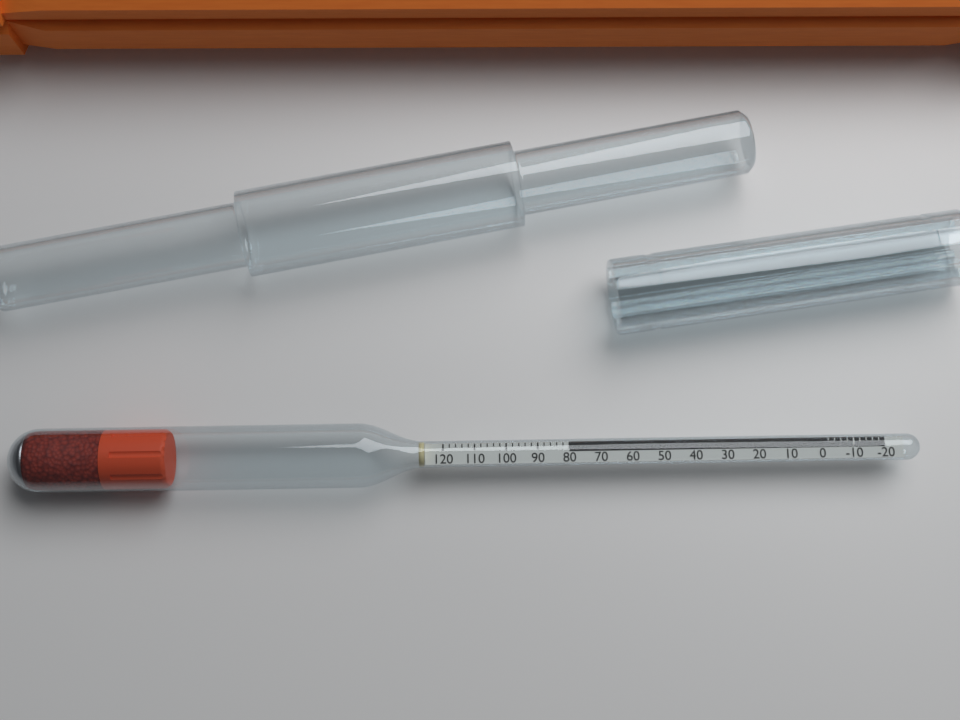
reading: 80 (no unit)
